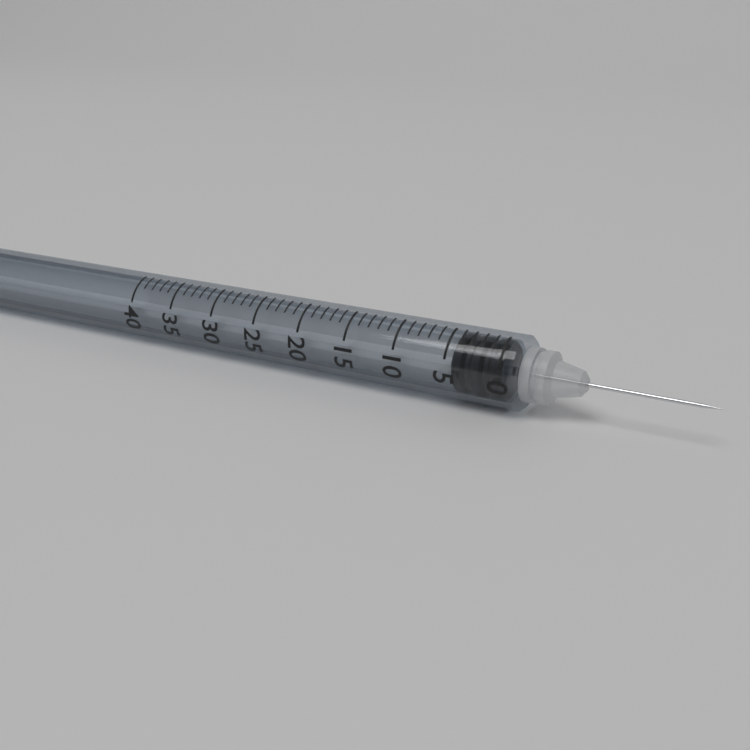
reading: 0 (no unit)
